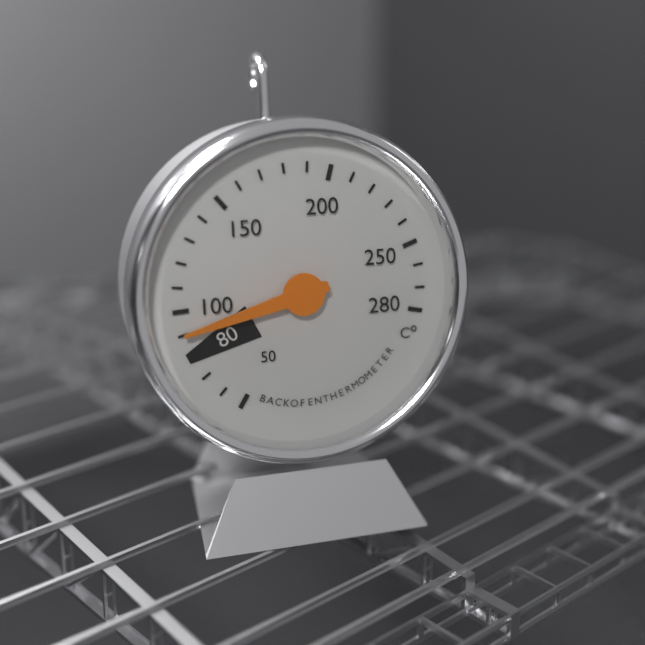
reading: 90 °C
